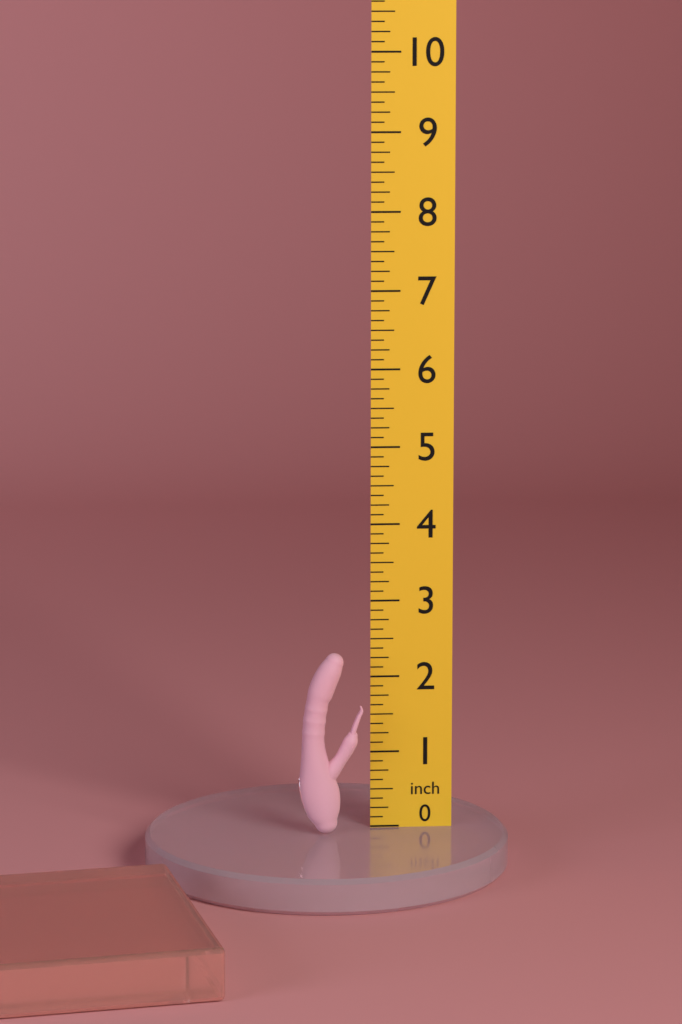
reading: 2.375 inch
